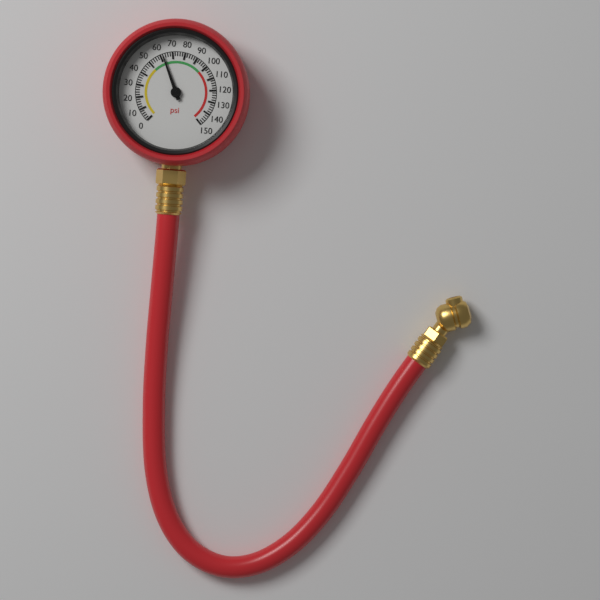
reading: 62 psi
